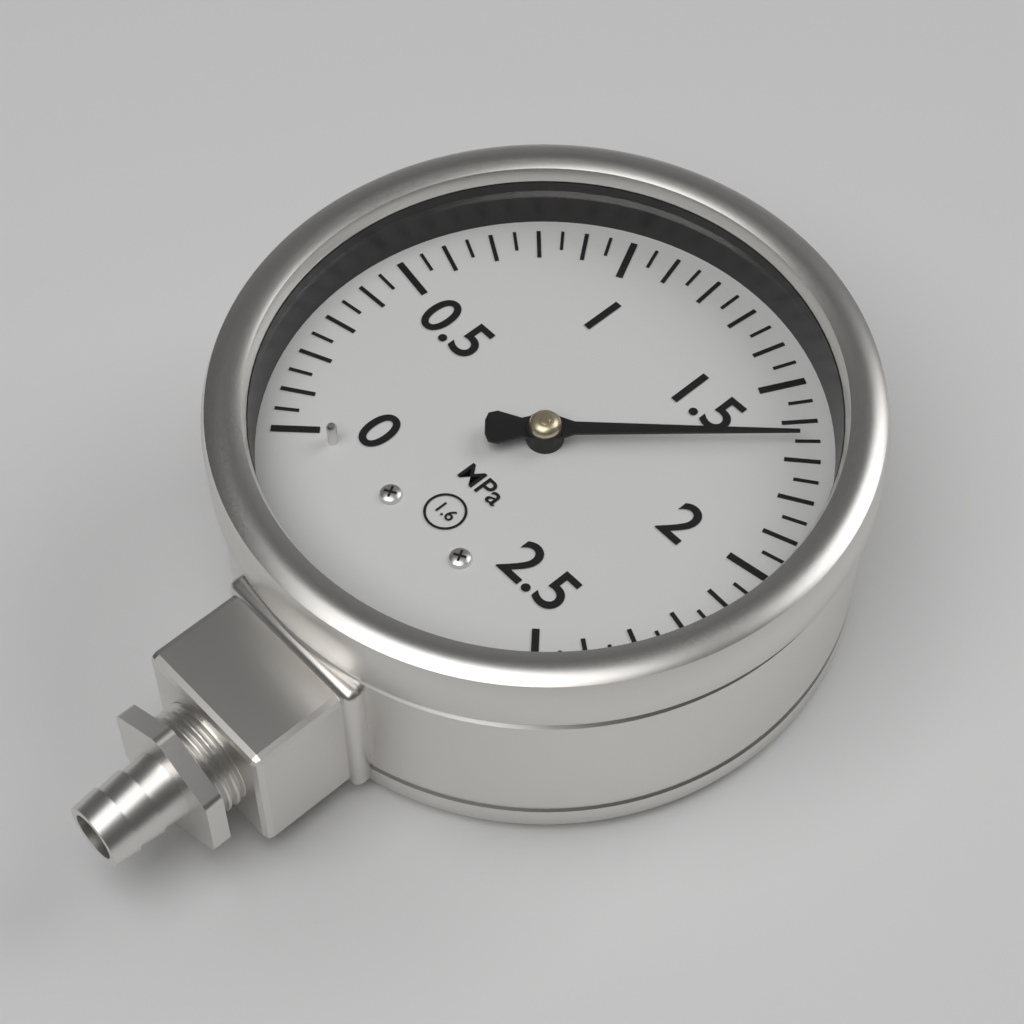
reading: 1.65 MPa
